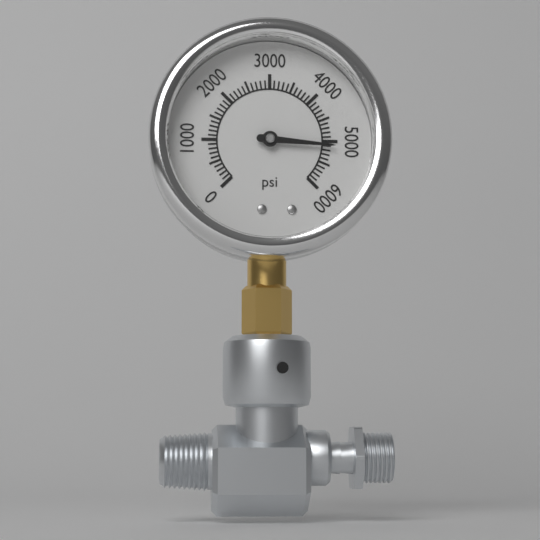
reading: 5100 psi
